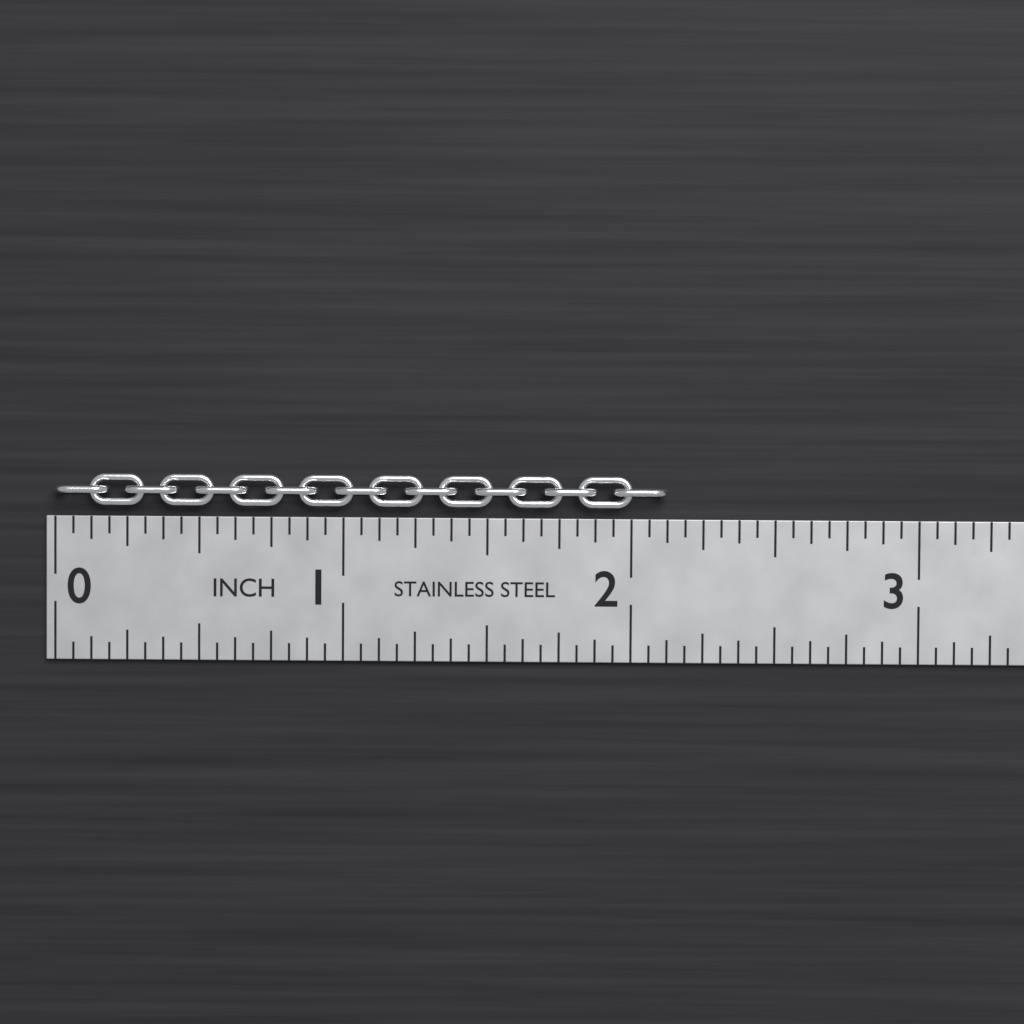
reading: 2.1250 in
